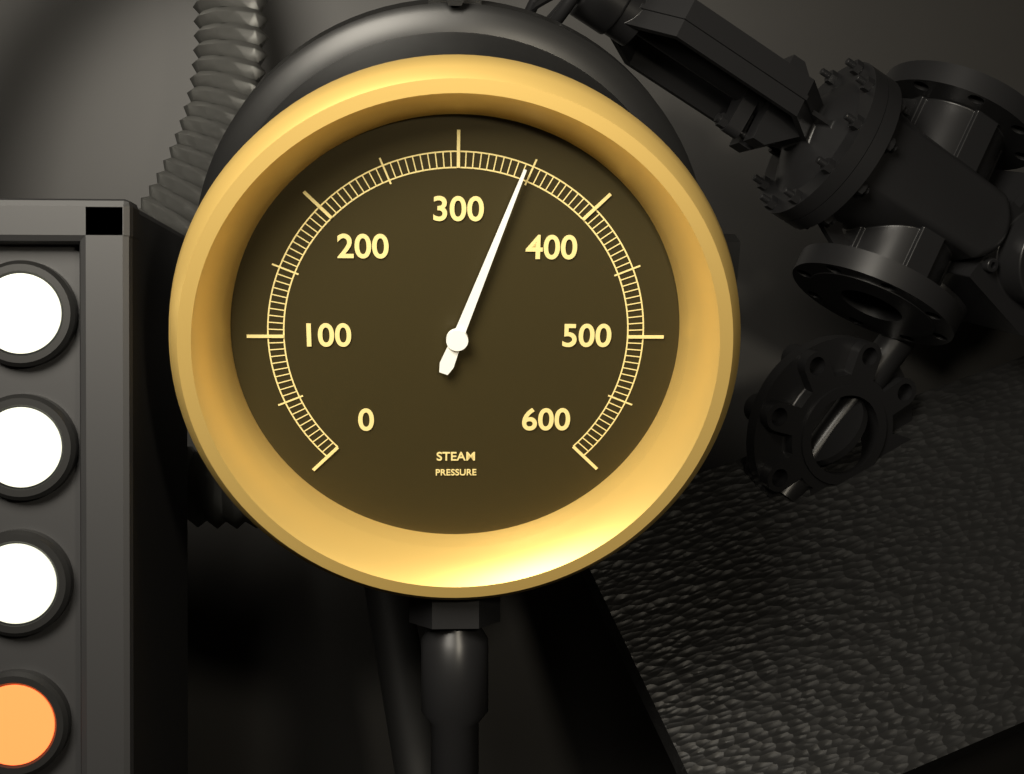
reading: 345 (no unit)
